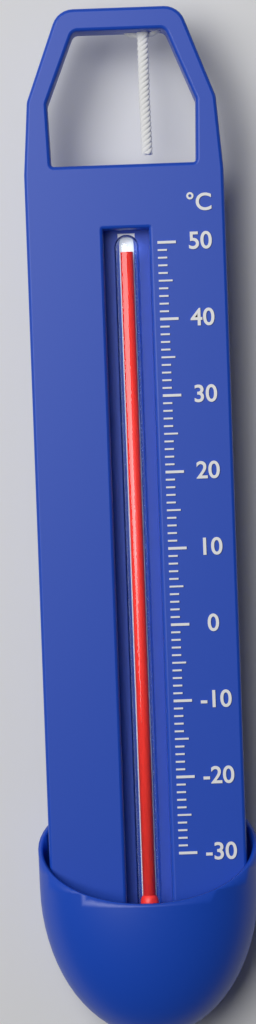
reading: 49 °C
